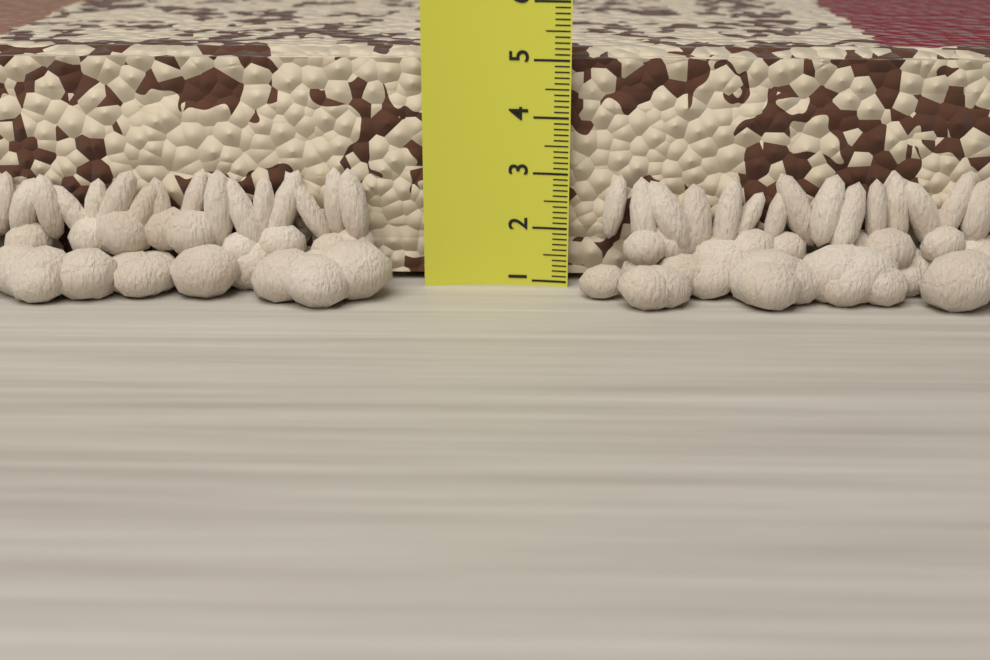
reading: 5.1 (no unit)
